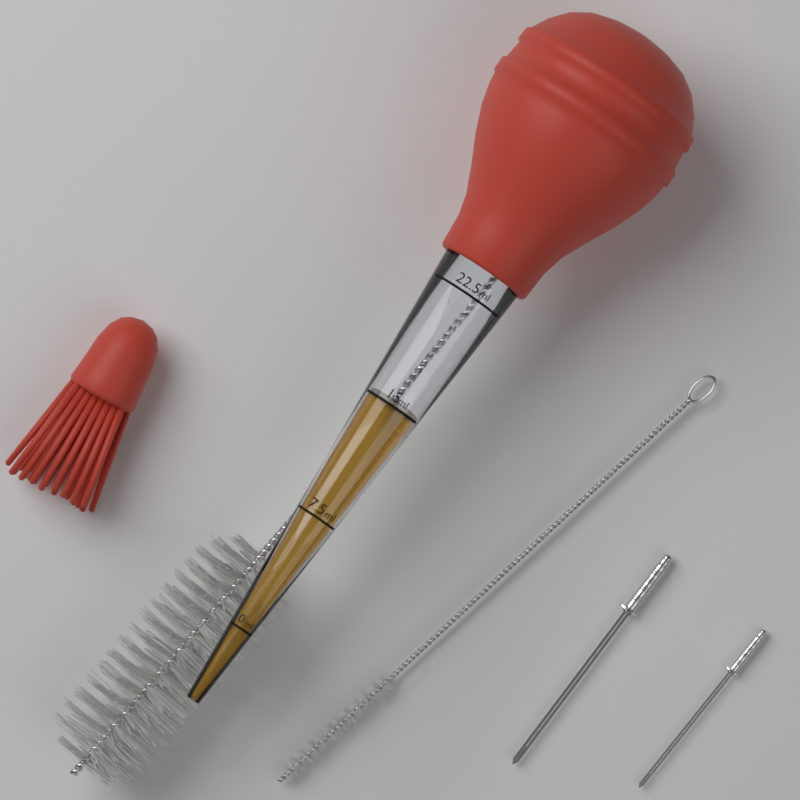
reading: 15.0 ml
